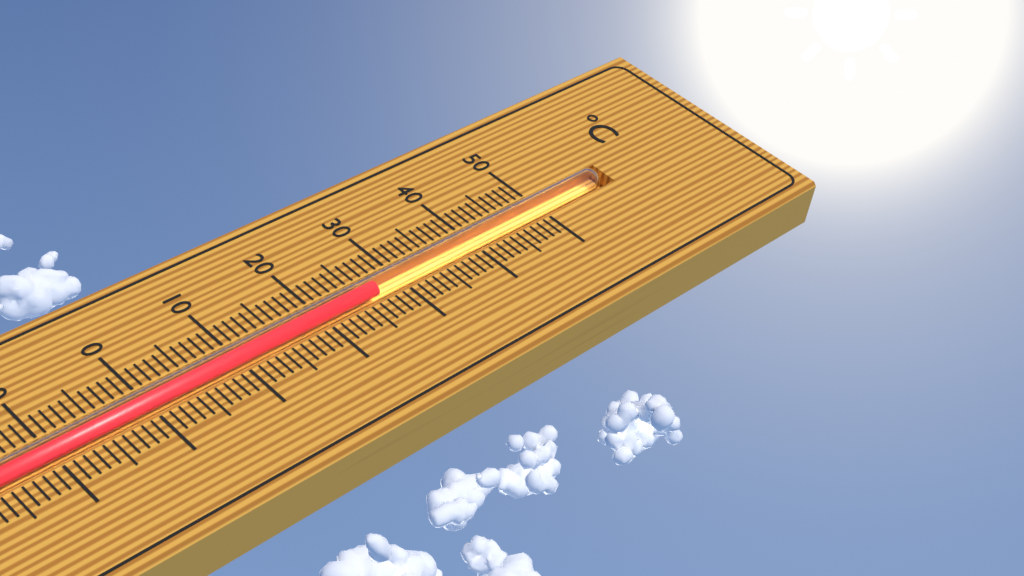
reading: 27 °C
